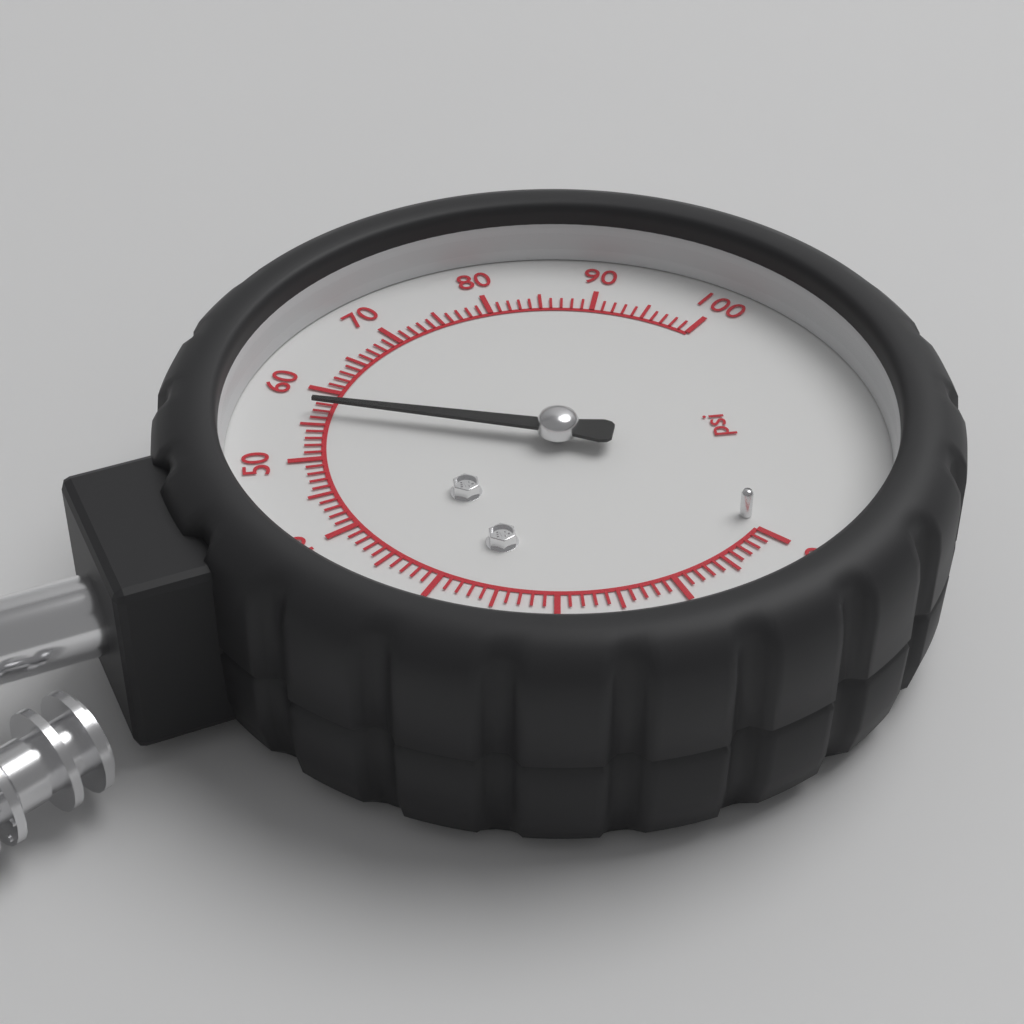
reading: 57 psi
